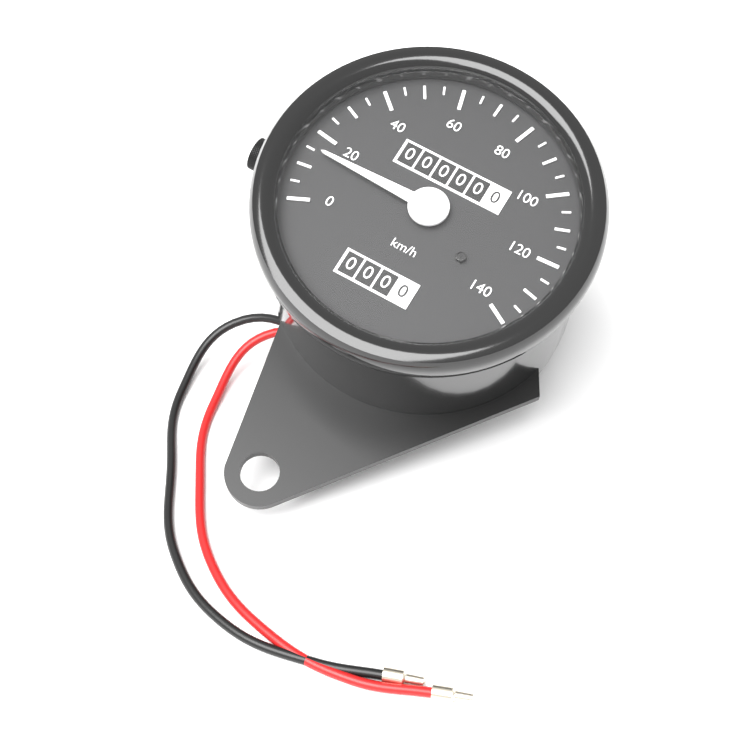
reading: 15 km/h
